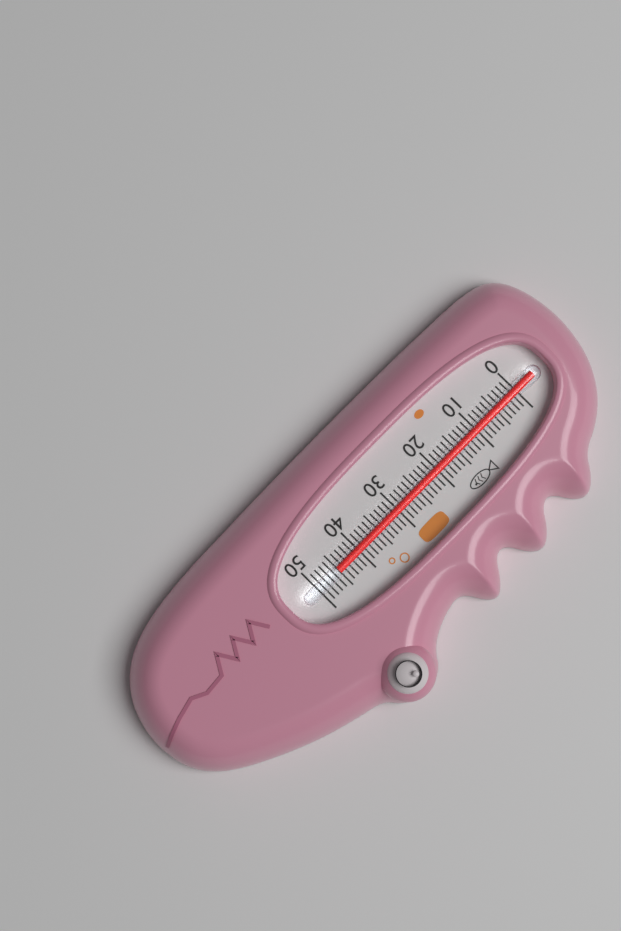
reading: 45 (no unit)
